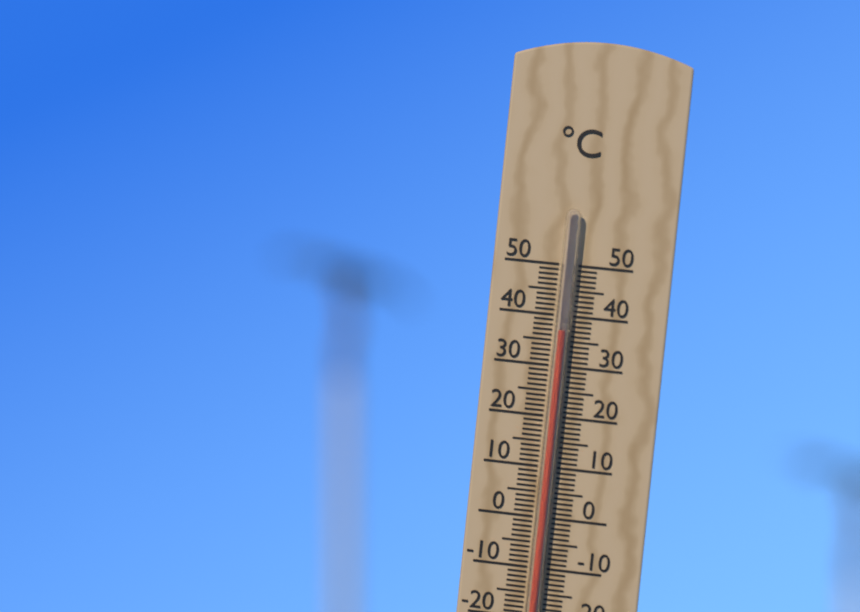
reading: 37 °C
